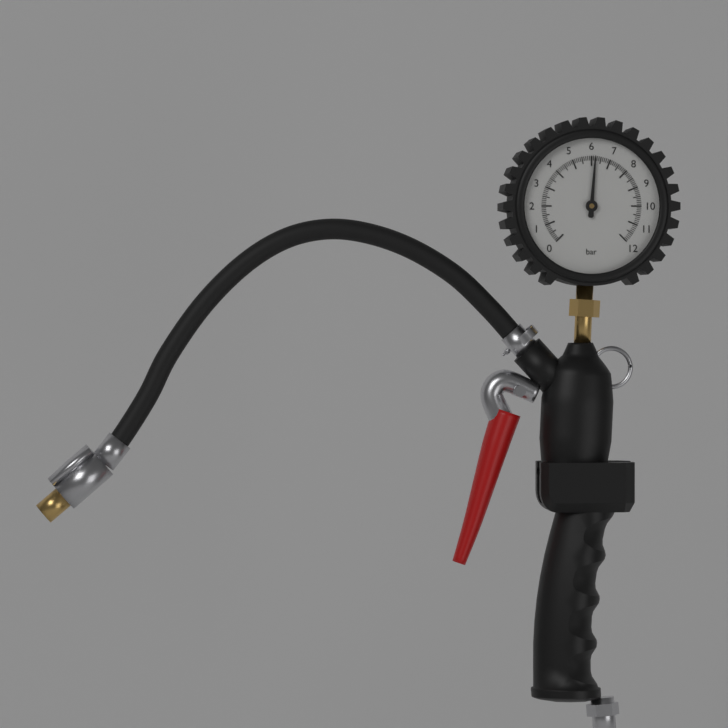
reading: 6.2 bar
